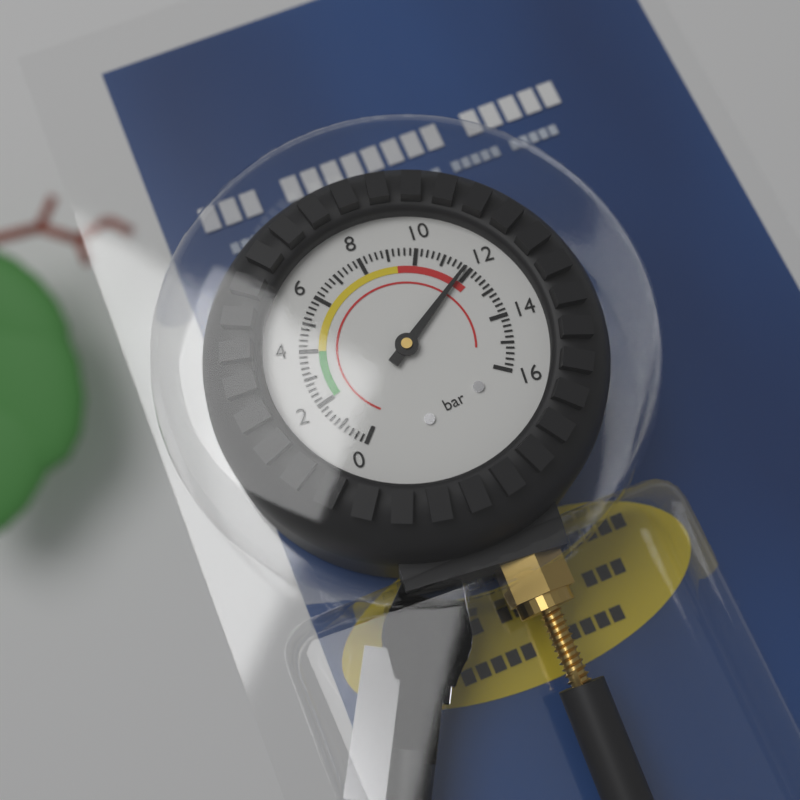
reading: 11.8 bar
